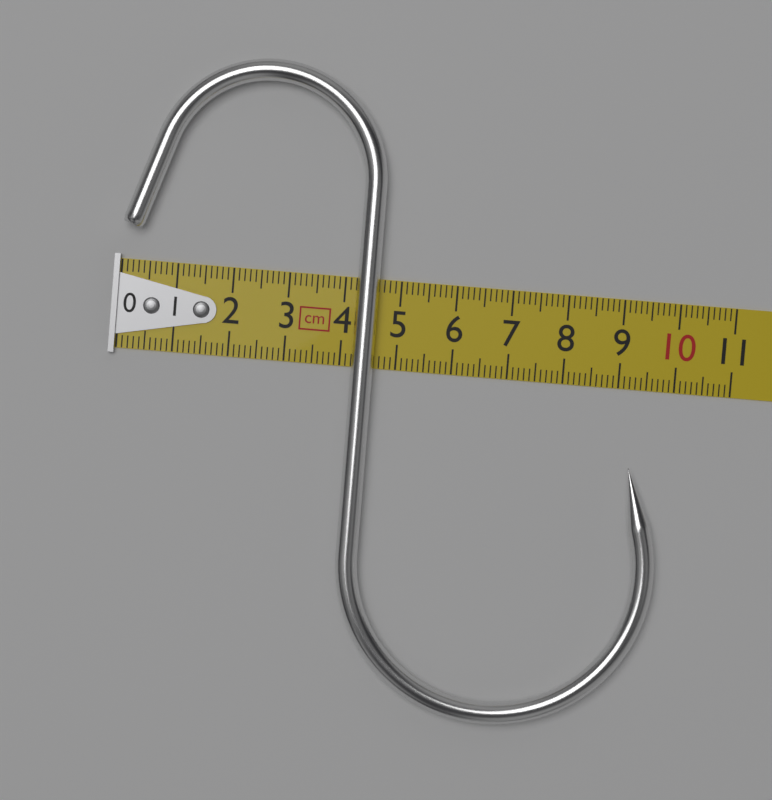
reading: 9.9 cm
